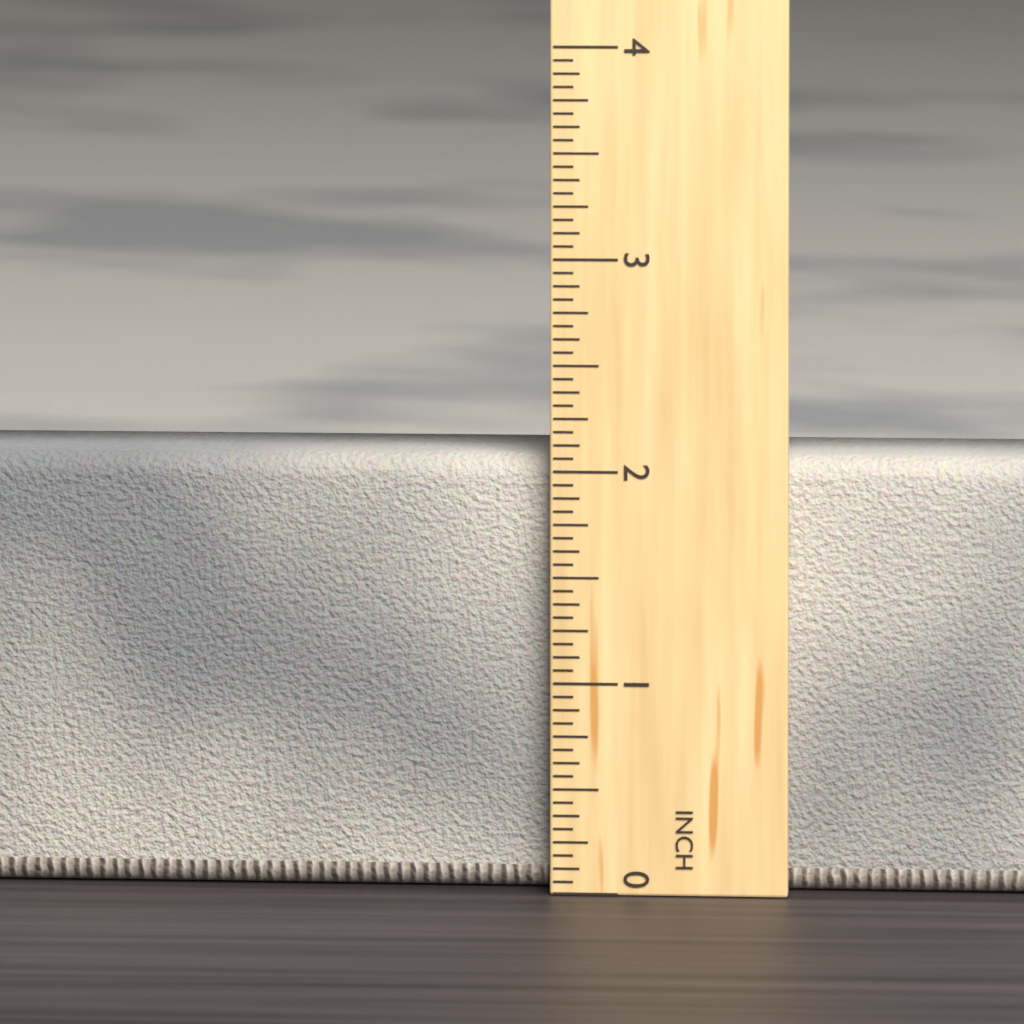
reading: 2.0625 in
